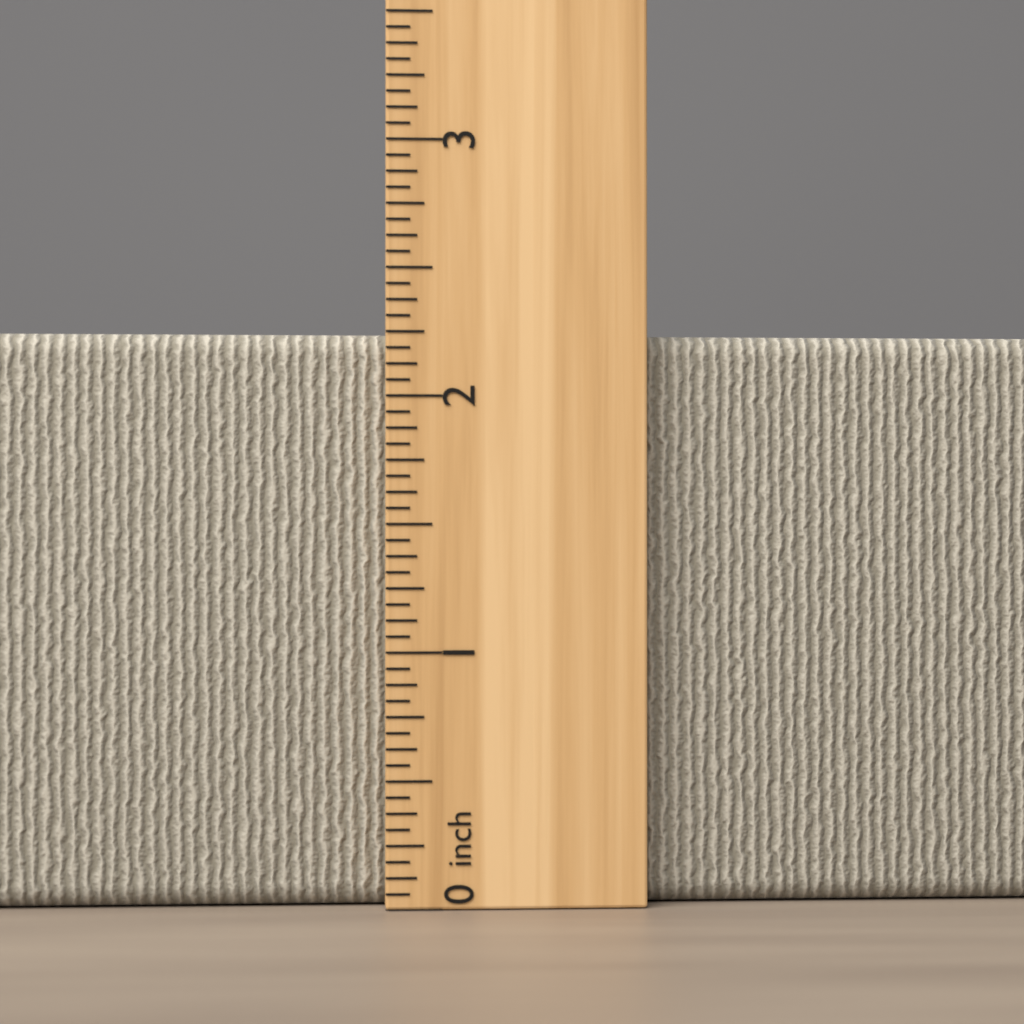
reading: 2.2500 inch
